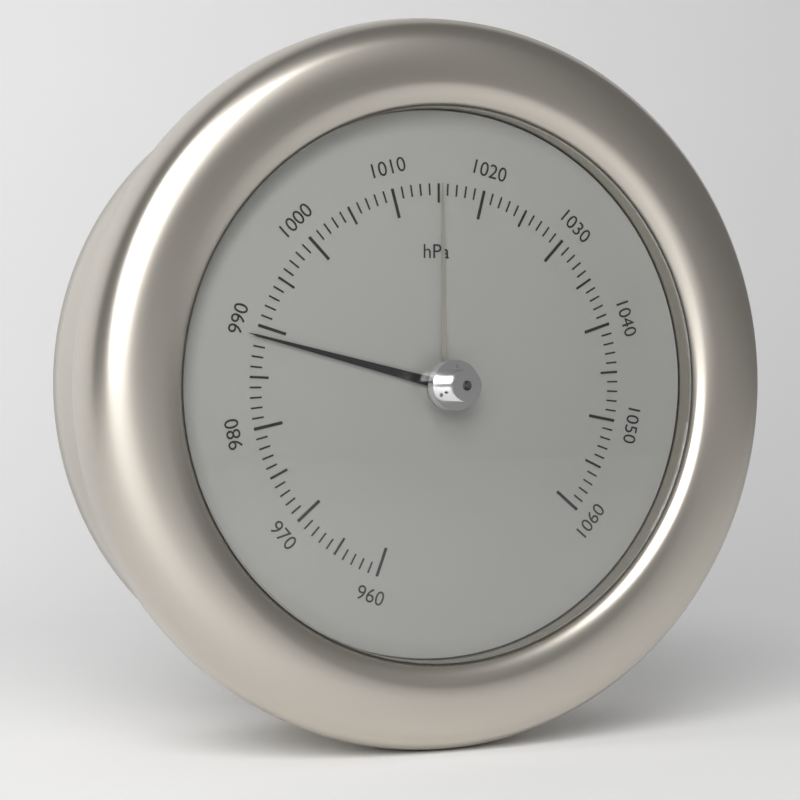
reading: 989 hPa
